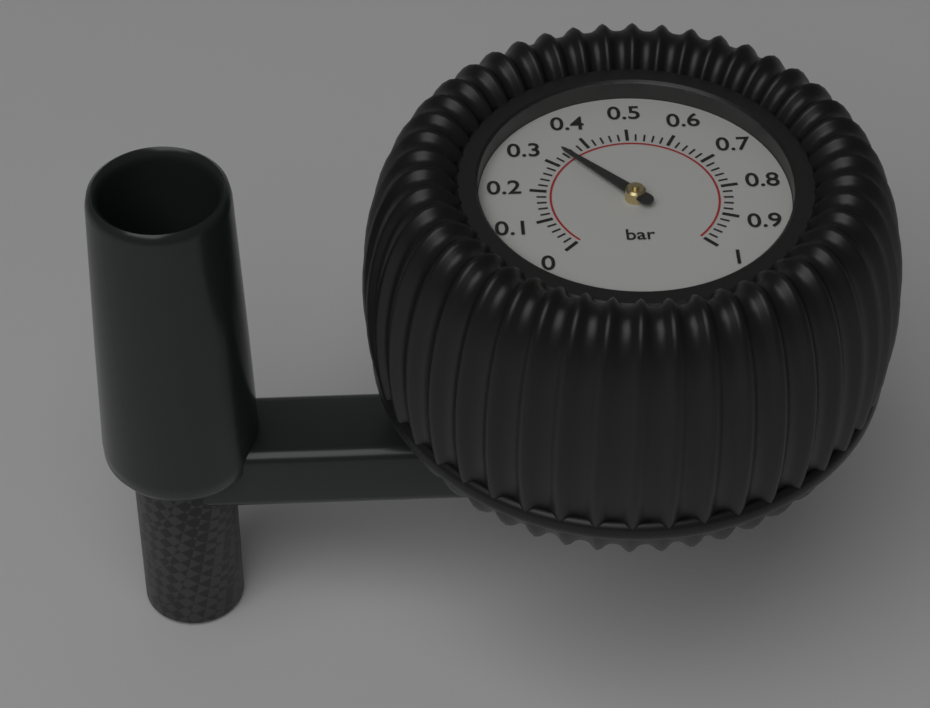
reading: 0.34 bar
